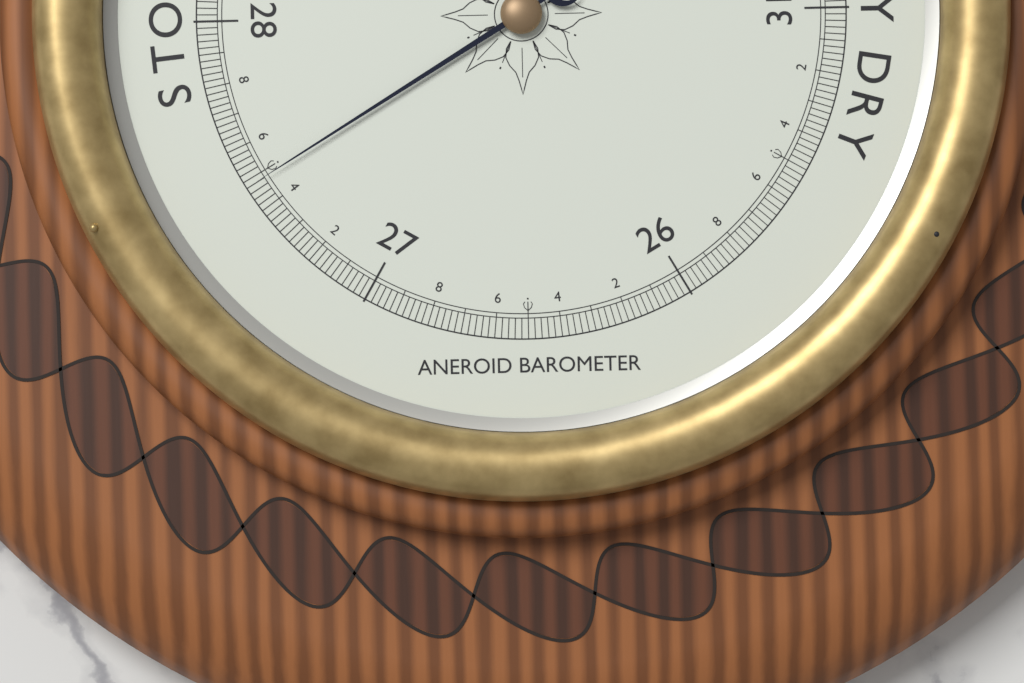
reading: 27.48 inHg
